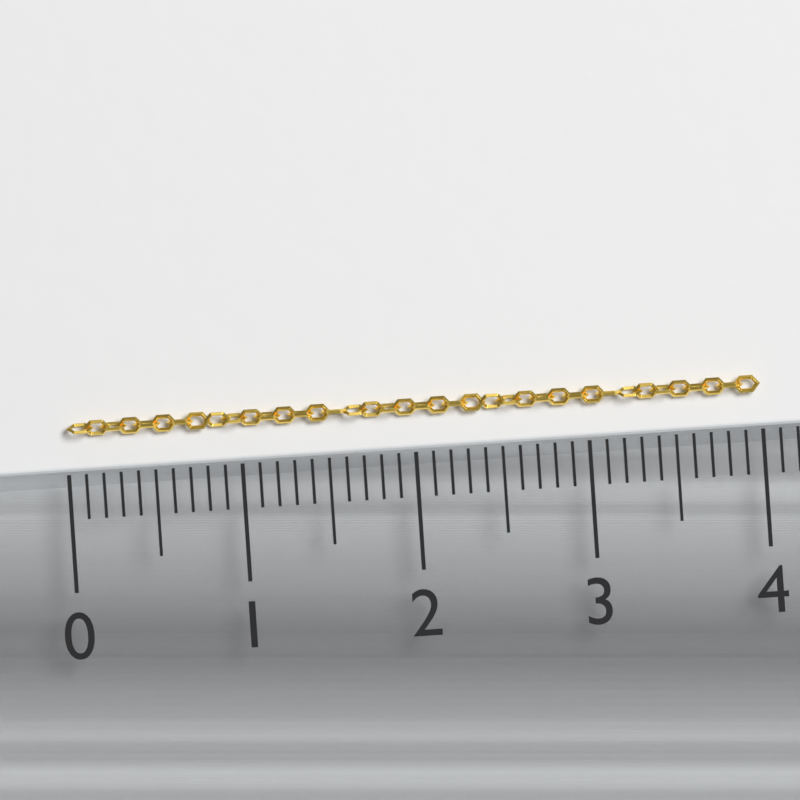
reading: 4.0 (no unit)
